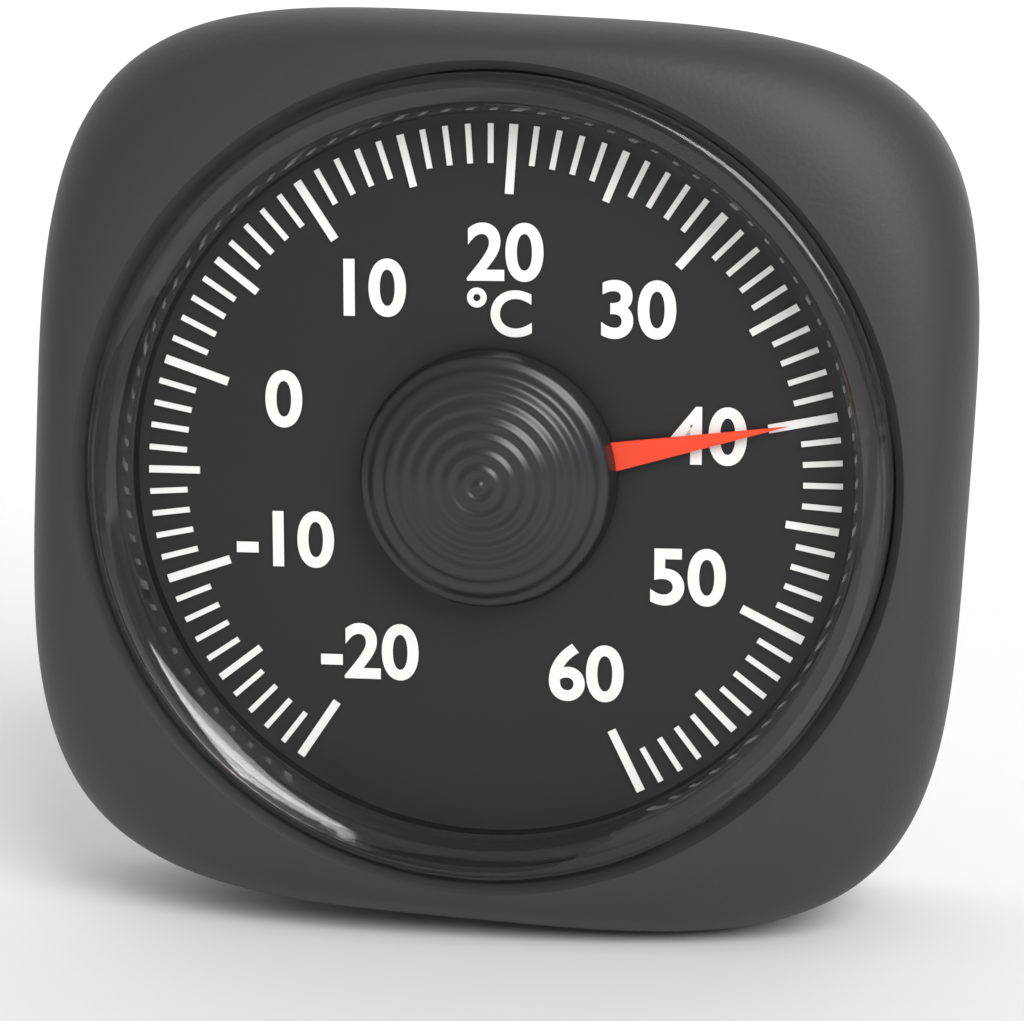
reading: 40 °C
